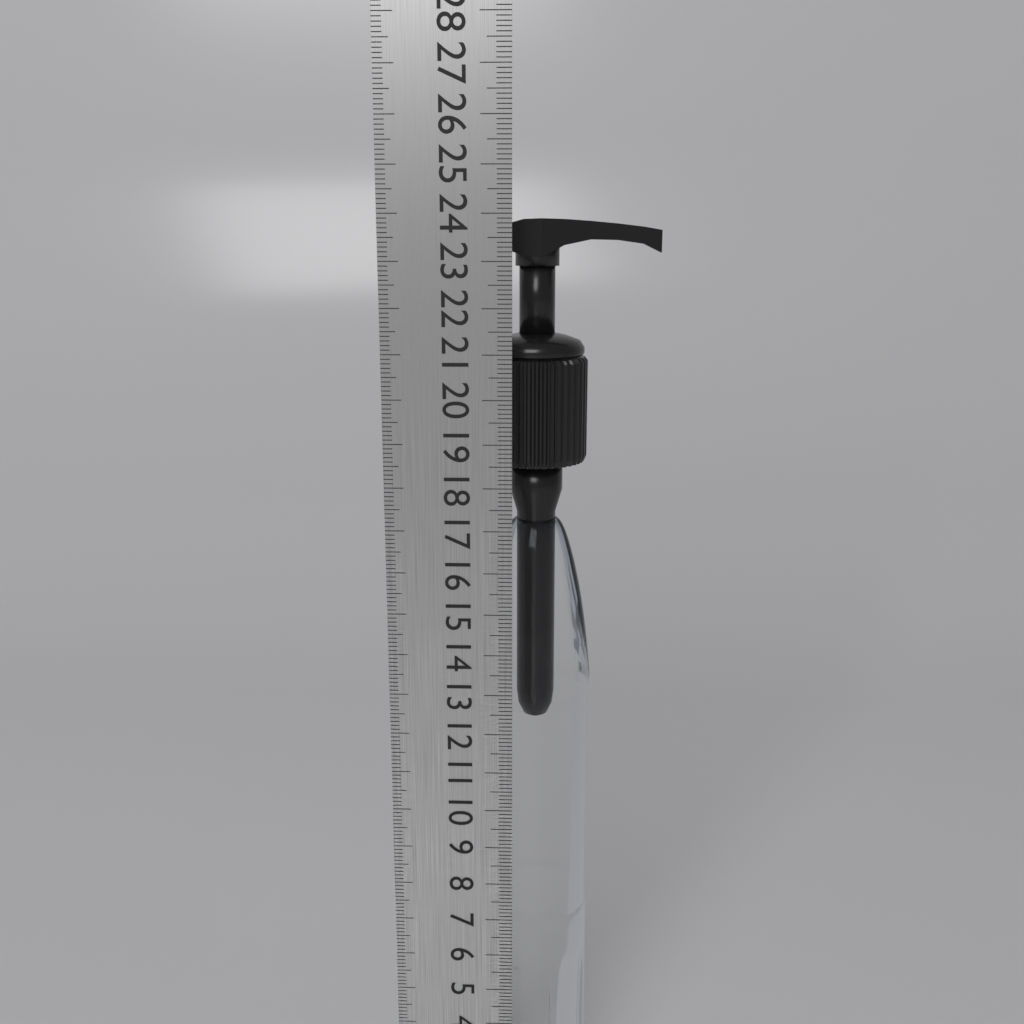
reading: 23.9 cm
